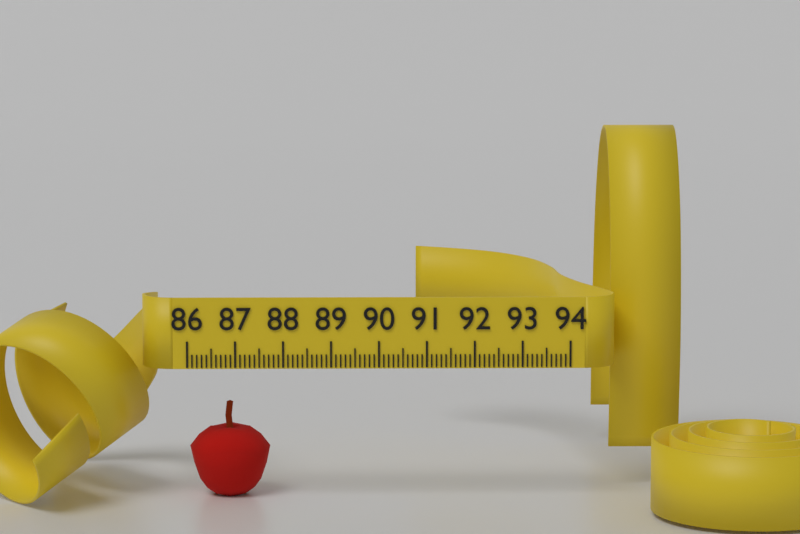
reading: 87.7 (no unit)
